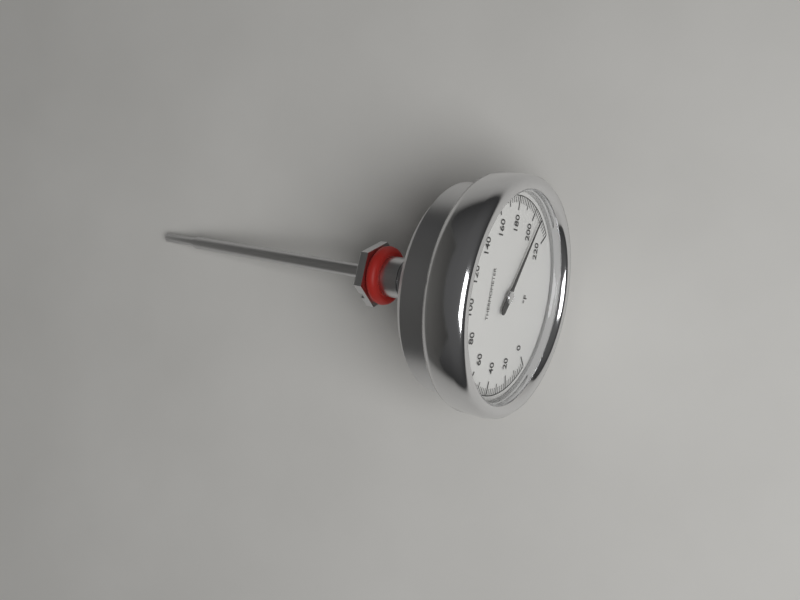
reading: 206 °F
